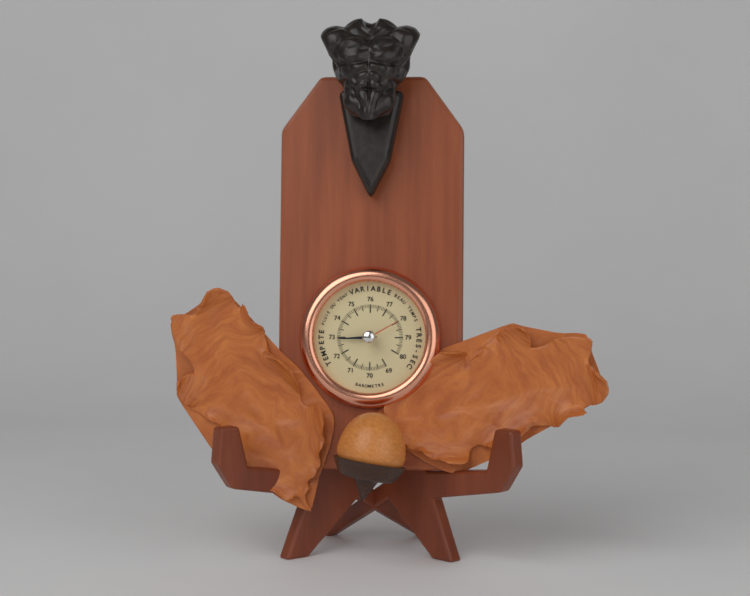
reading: 72.9 (no unit)
